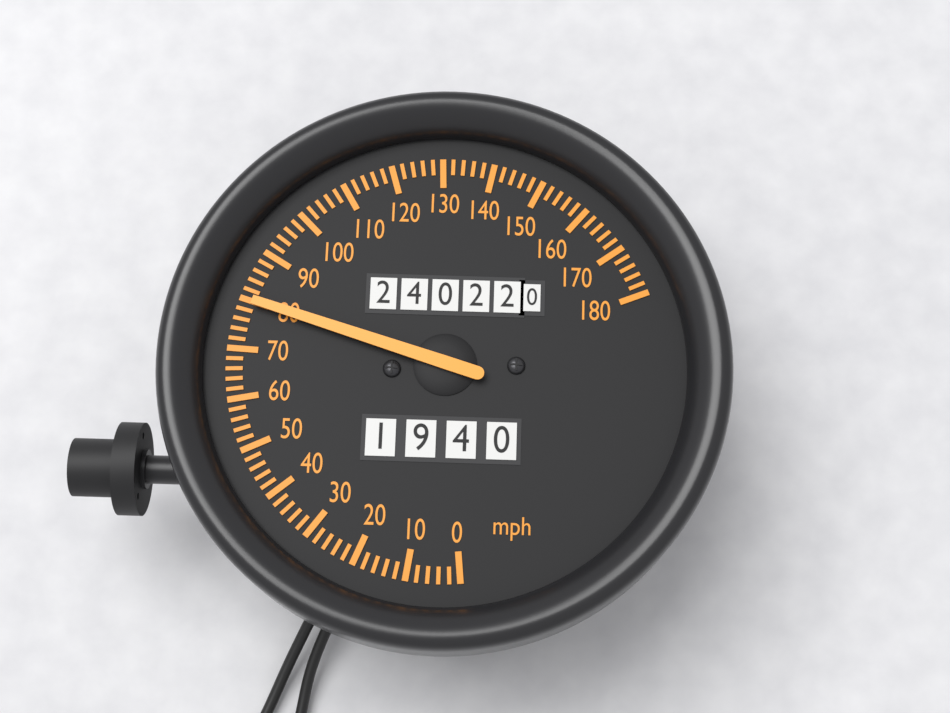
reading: 80 mph
